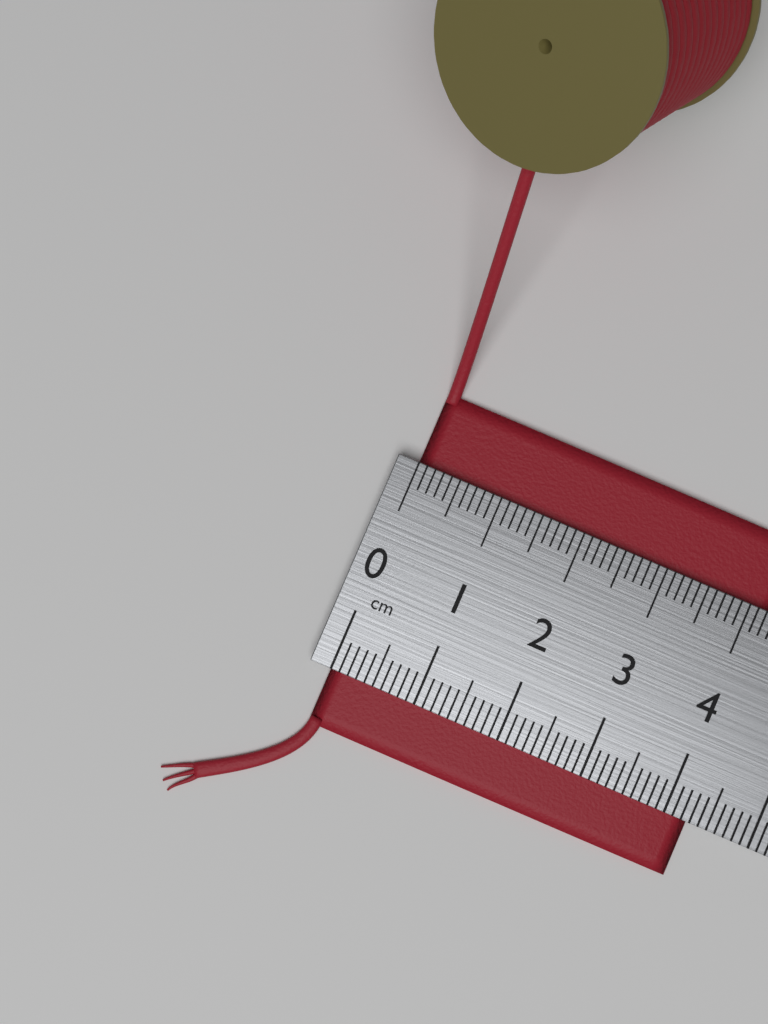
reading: 4.3 cm
